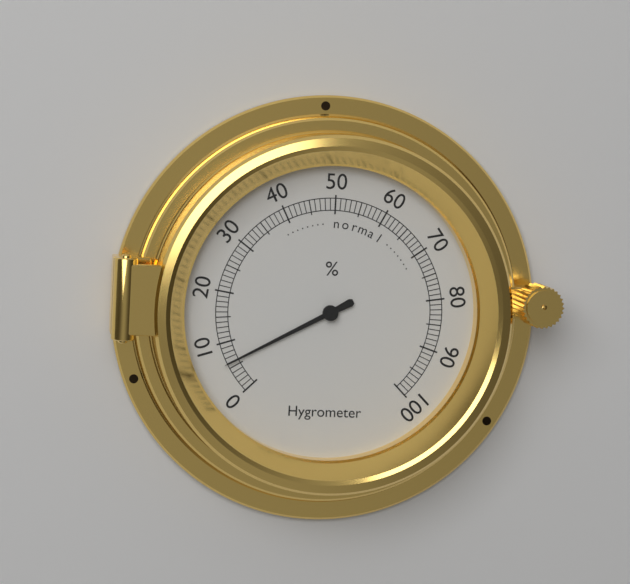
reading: 6 %
